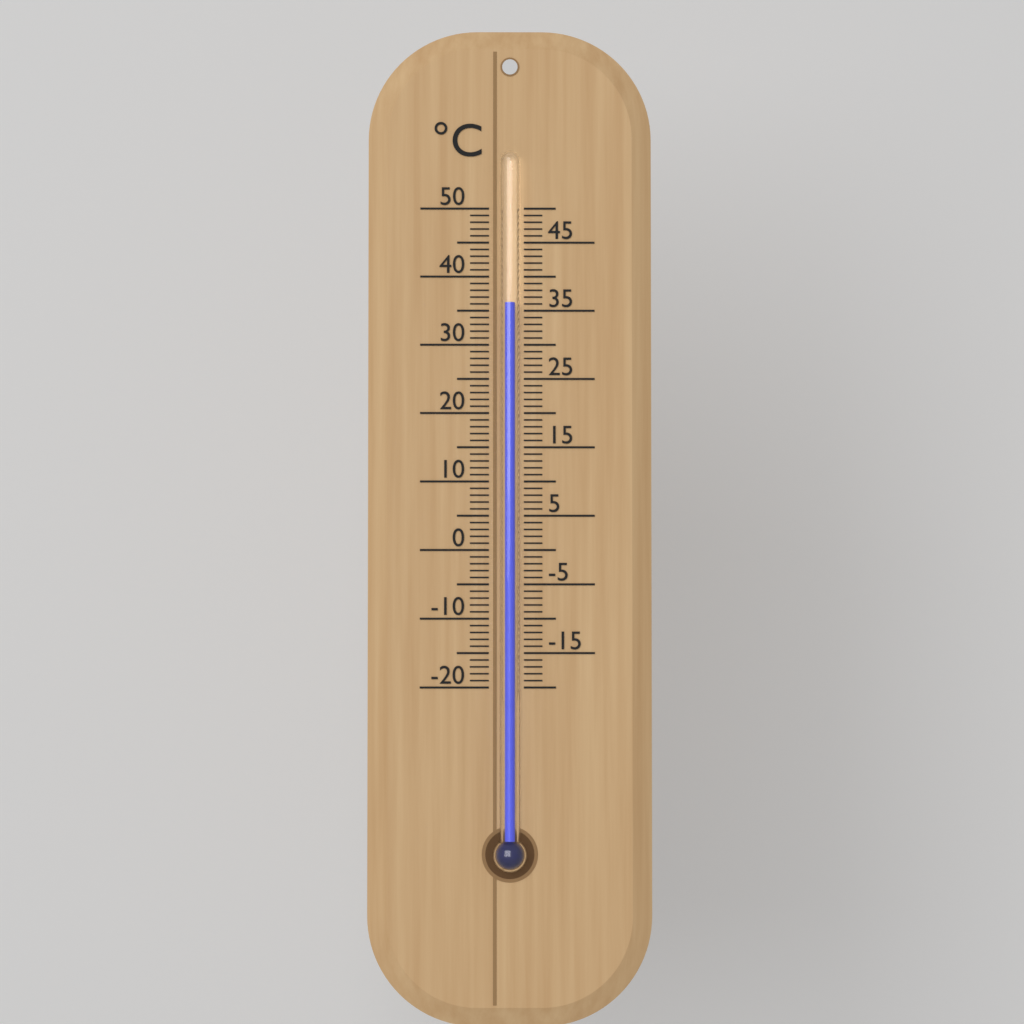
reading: 36 °C
